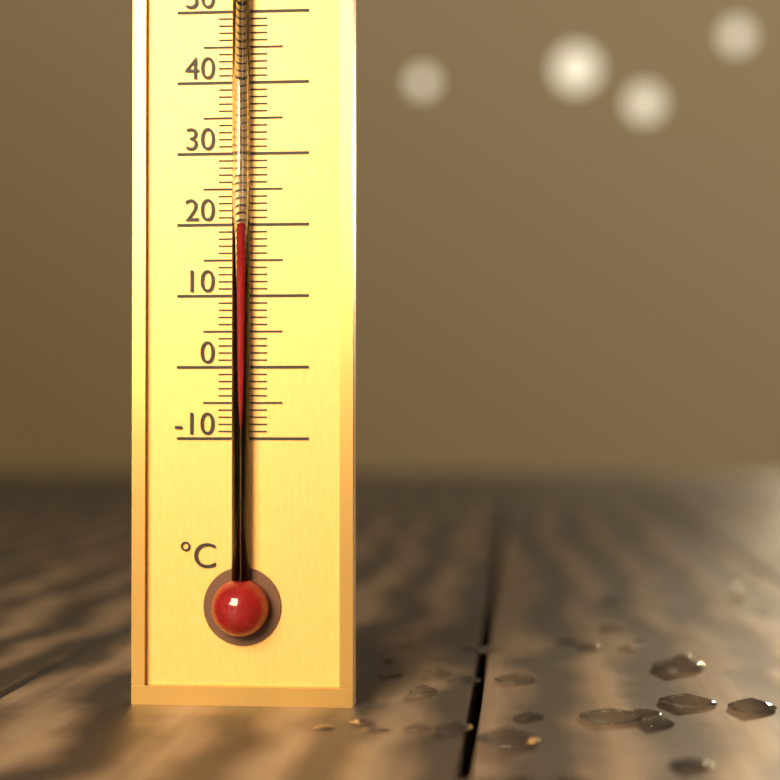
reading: 20 °C
